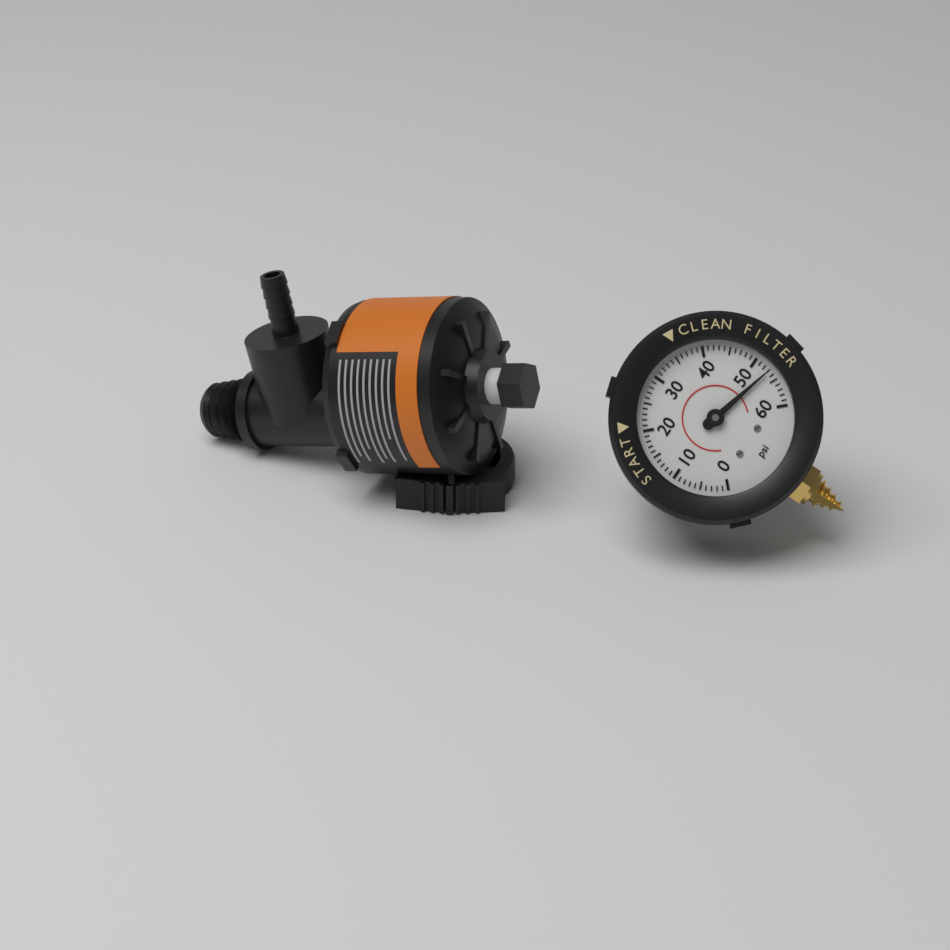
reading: 53 psi
